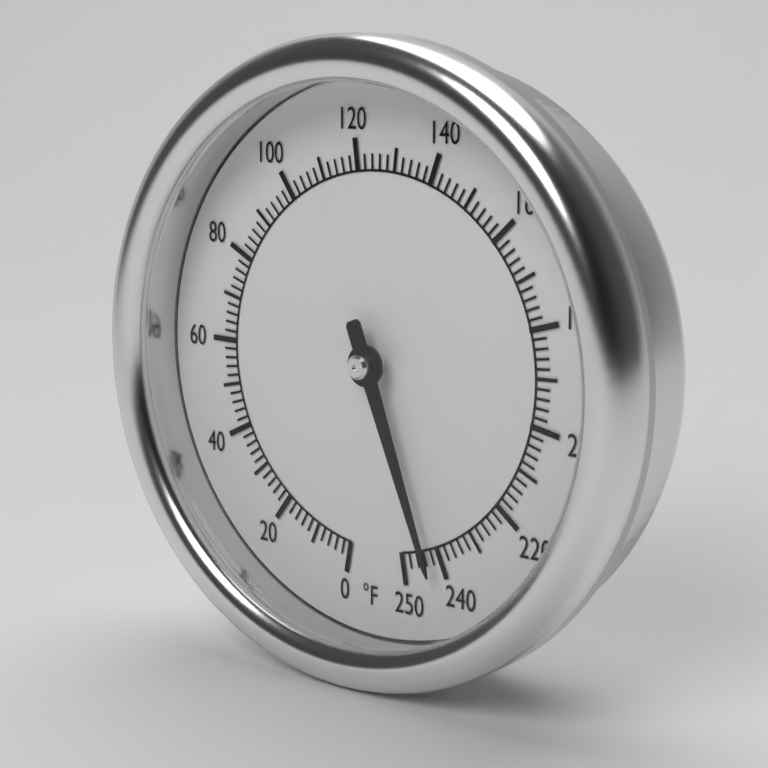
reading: 242 °F
